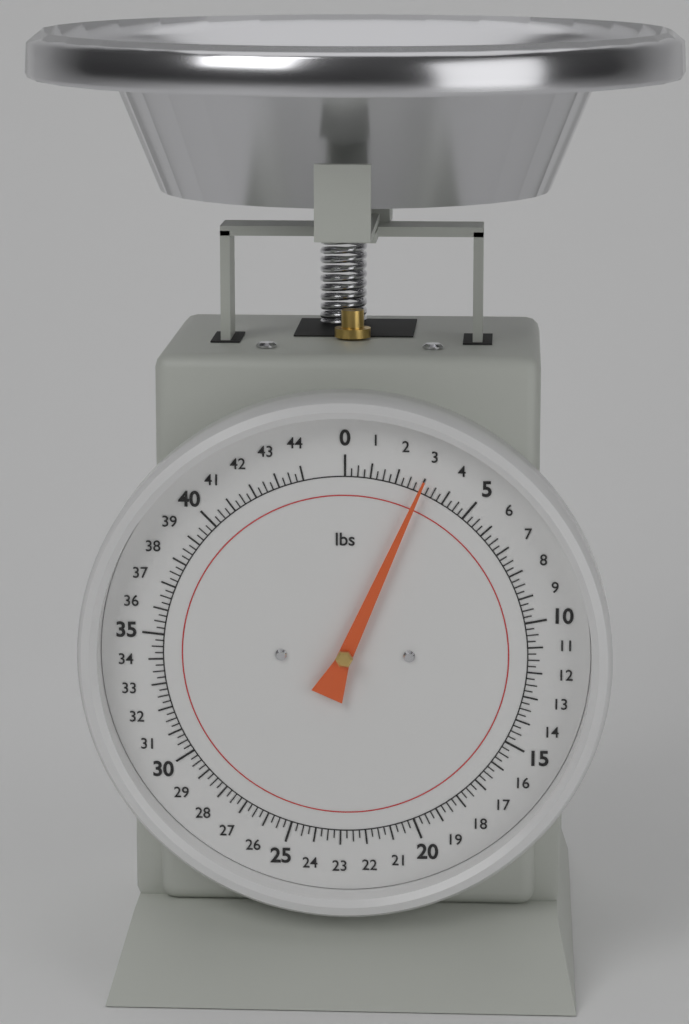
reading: 3.00 lbs
